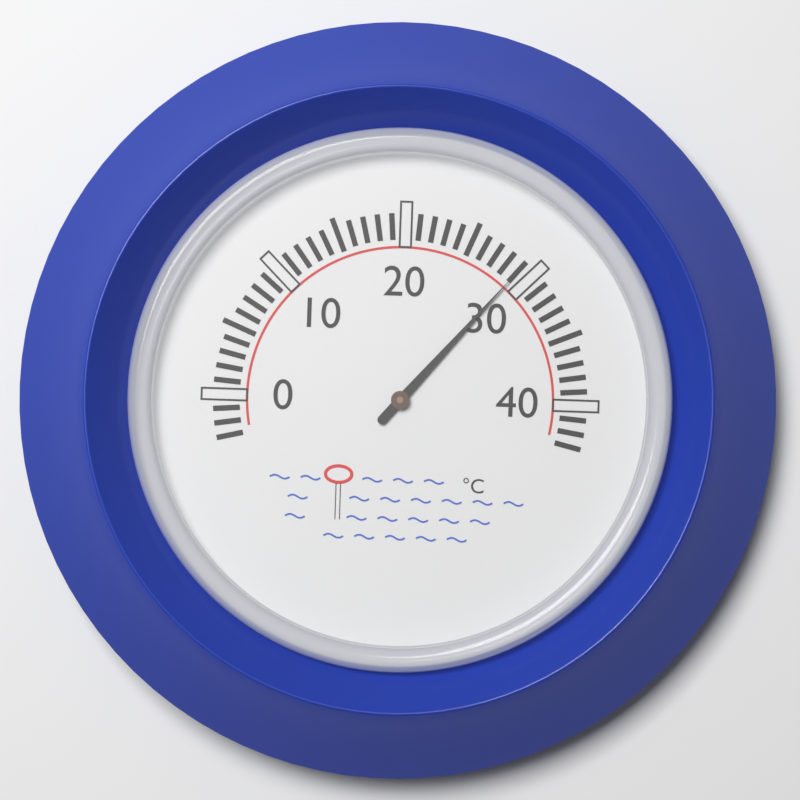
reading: 29 °C
